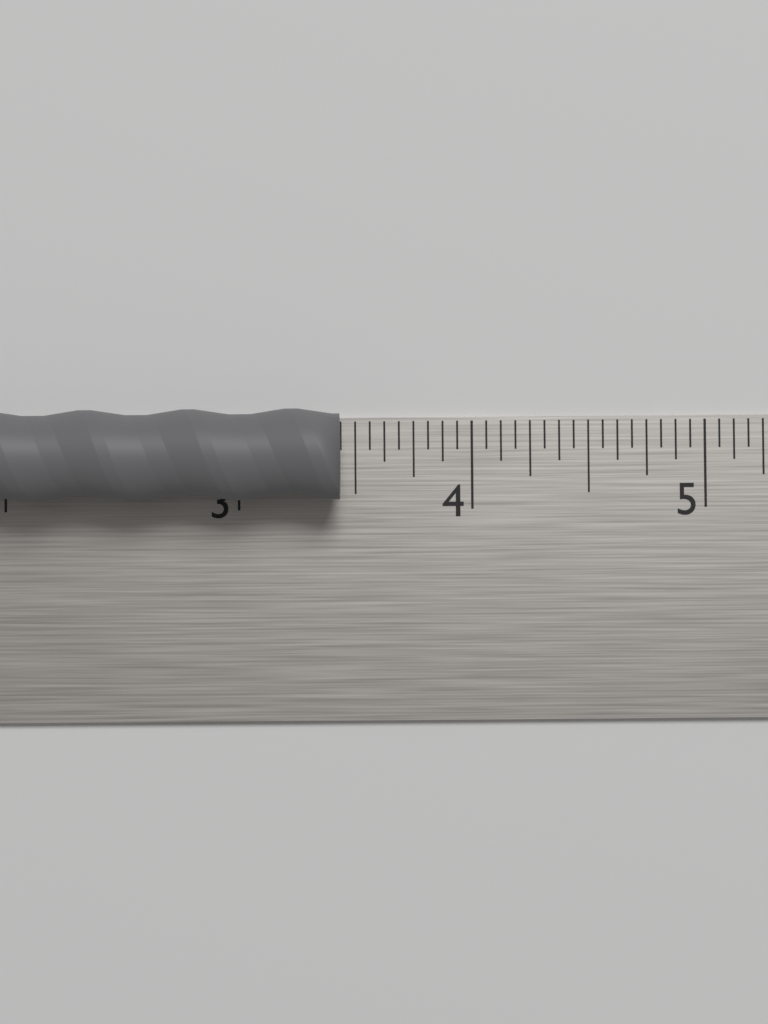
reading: 3.4375 in
